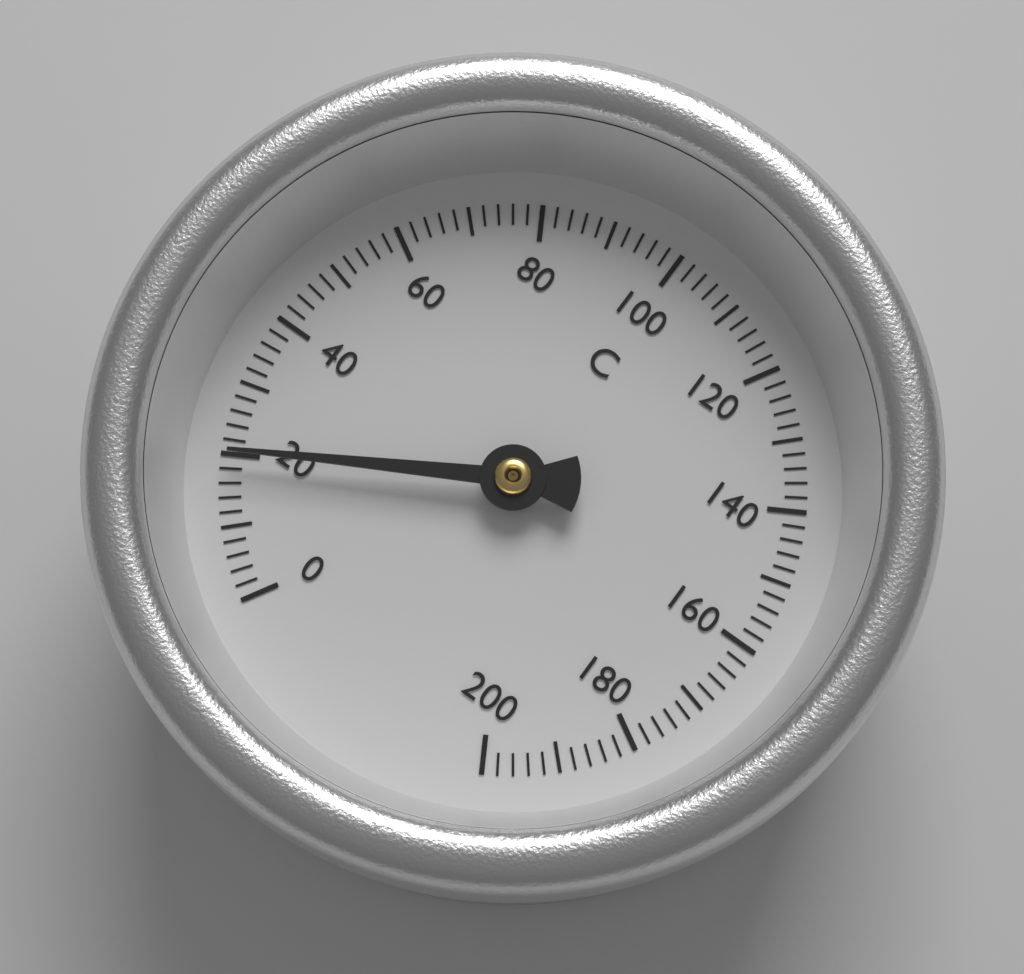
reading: 20 °C
